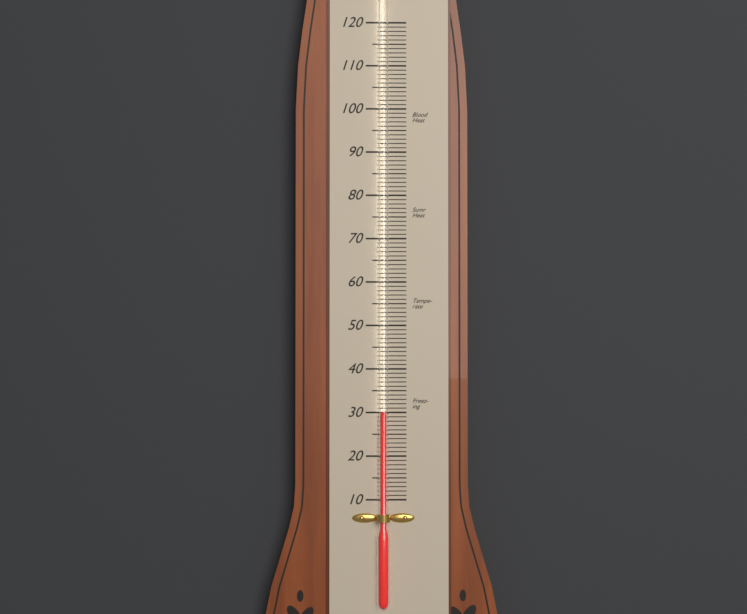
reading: 30 (no unit)
